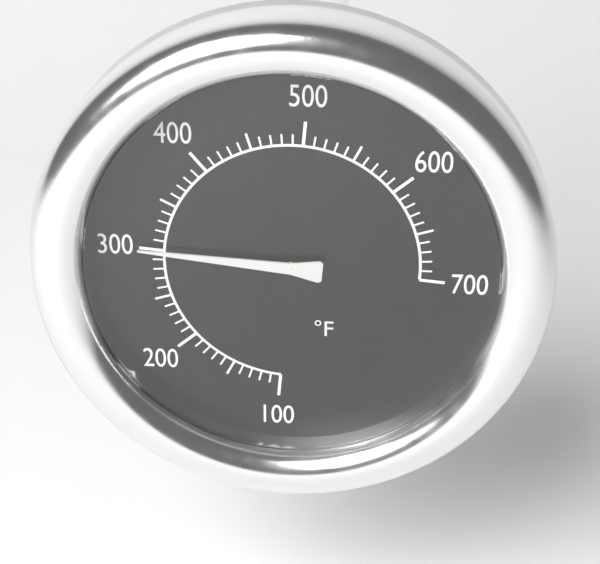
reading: 300 °F
